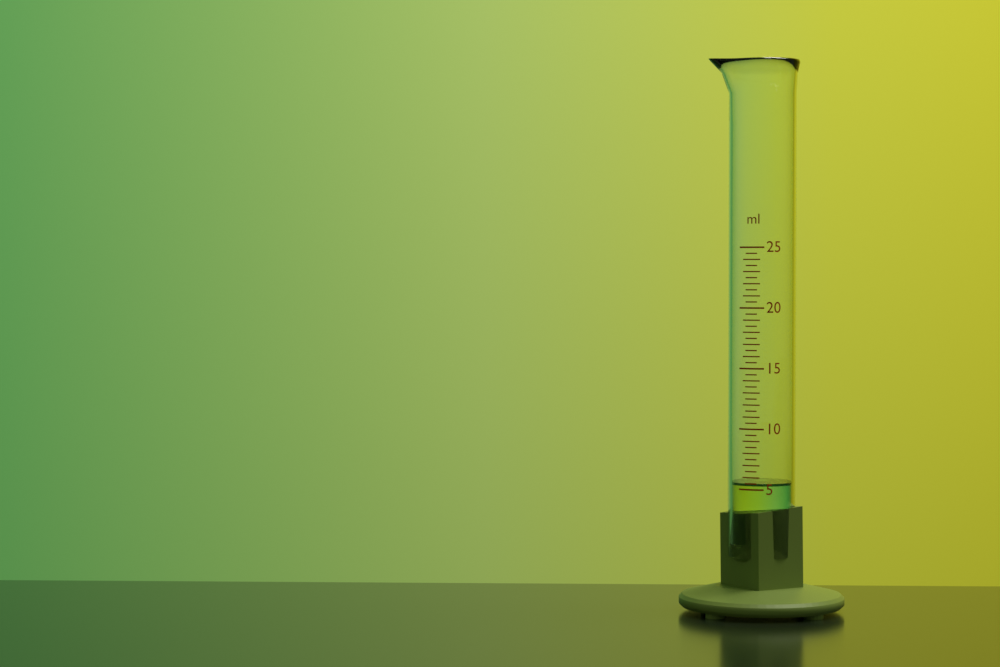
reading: 5.5 ml
